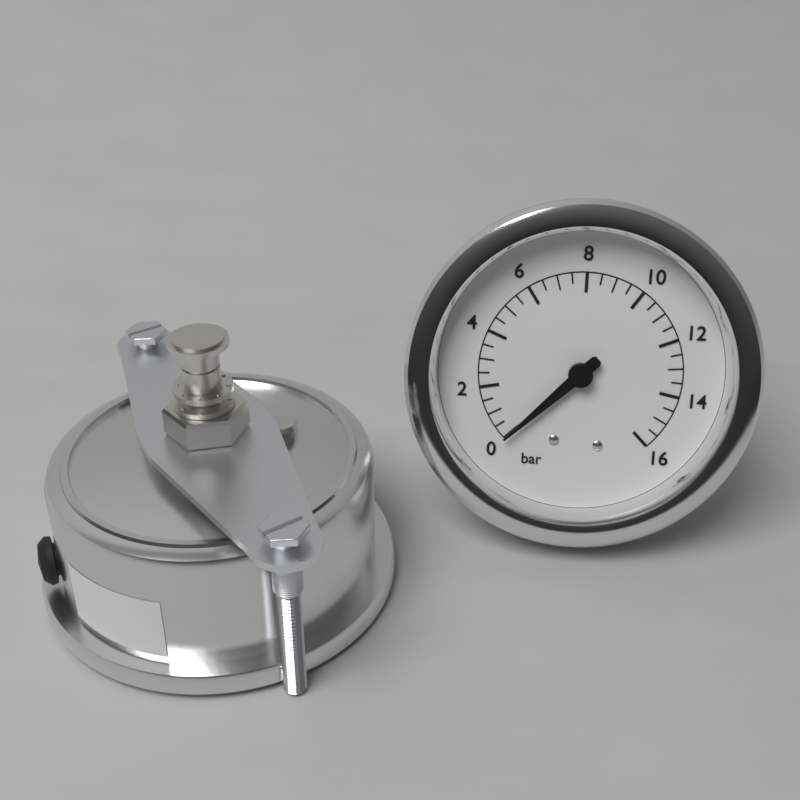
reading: 0.0 bar
